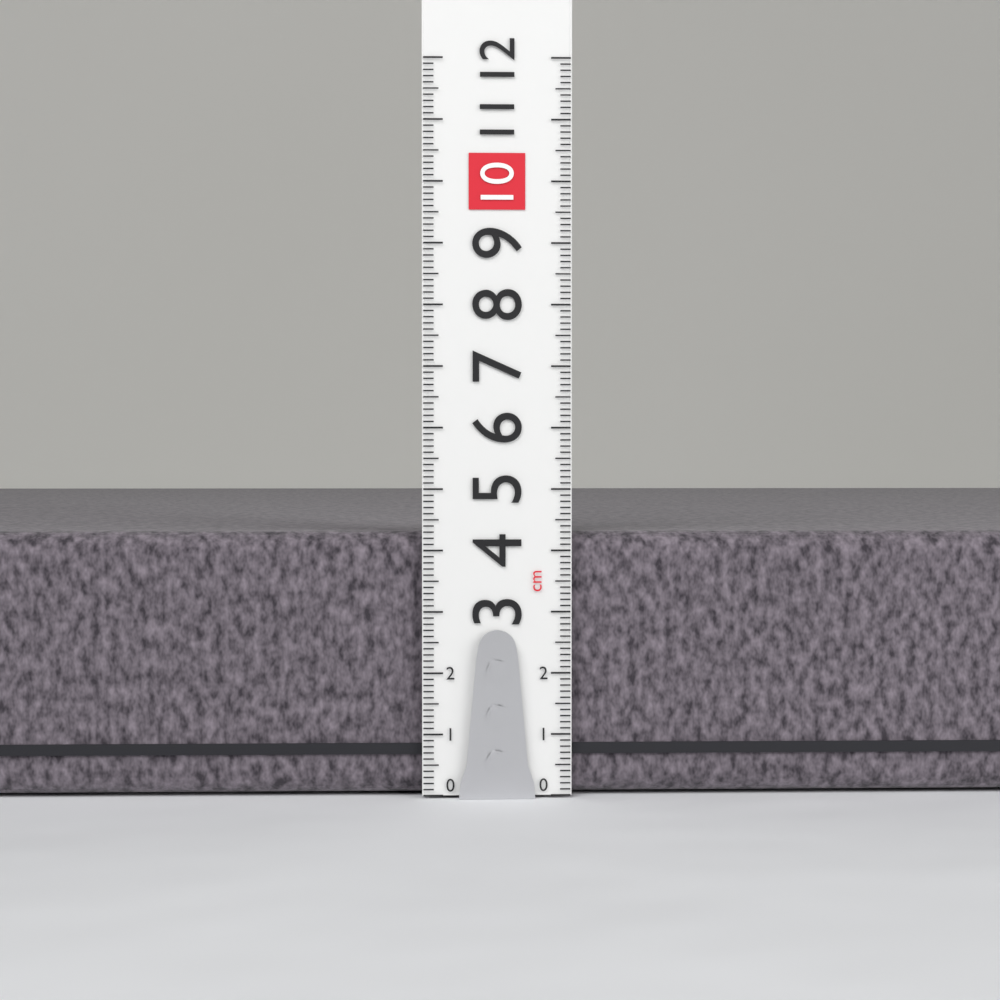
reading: 4.3 cm
